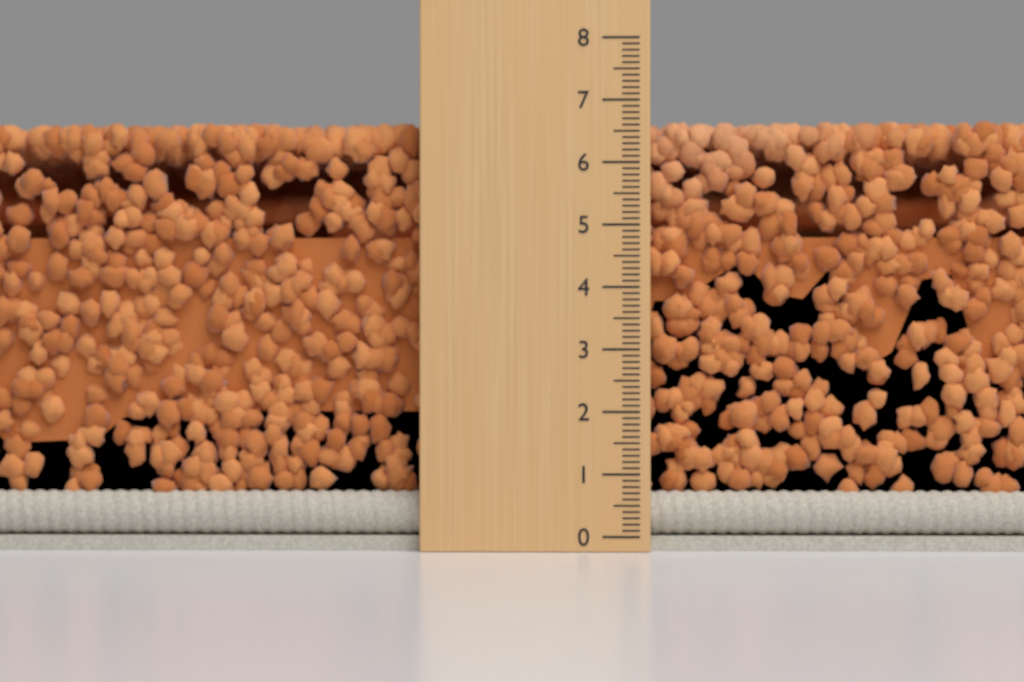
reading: 6.7 (no unit)
